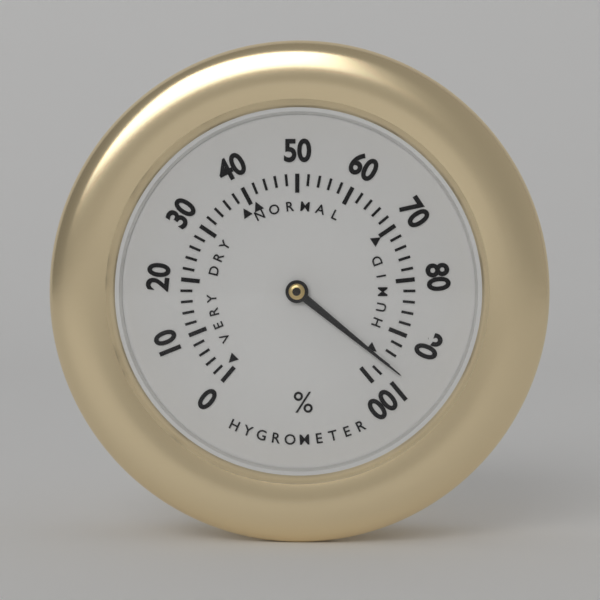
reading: 96 %
